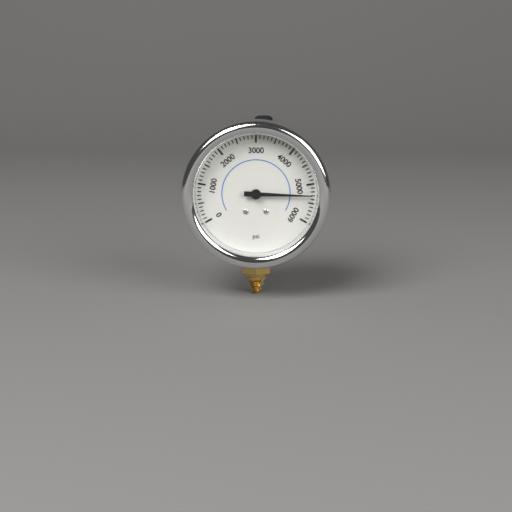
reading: 5300 psi
